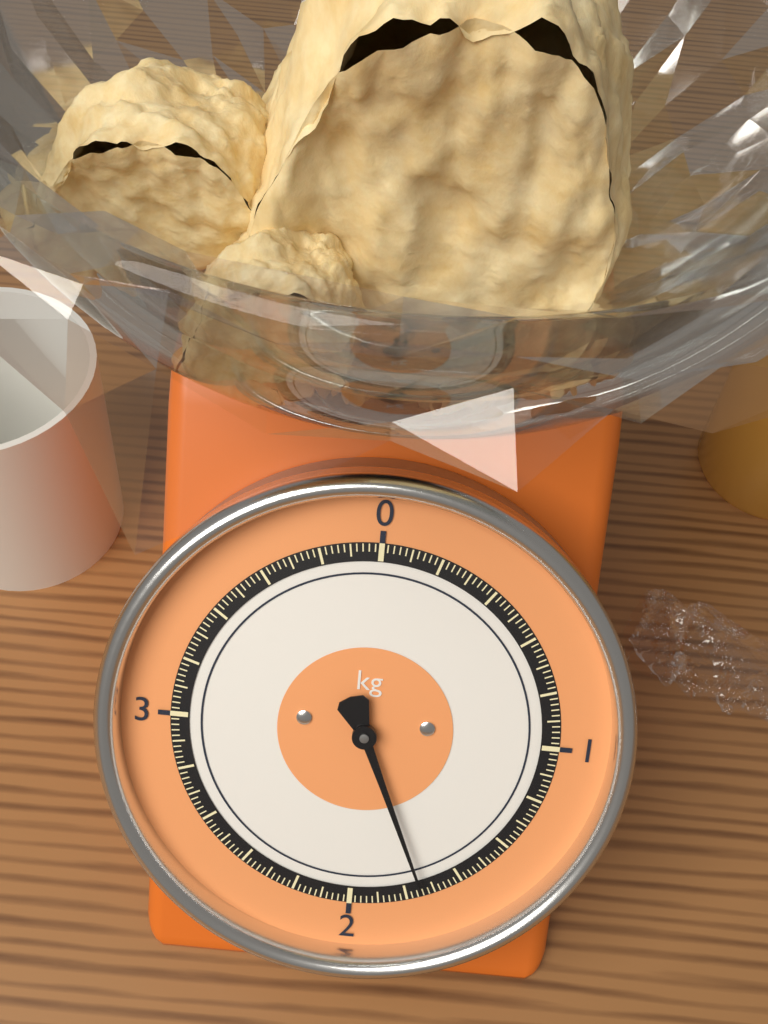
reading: 1.74 kg
